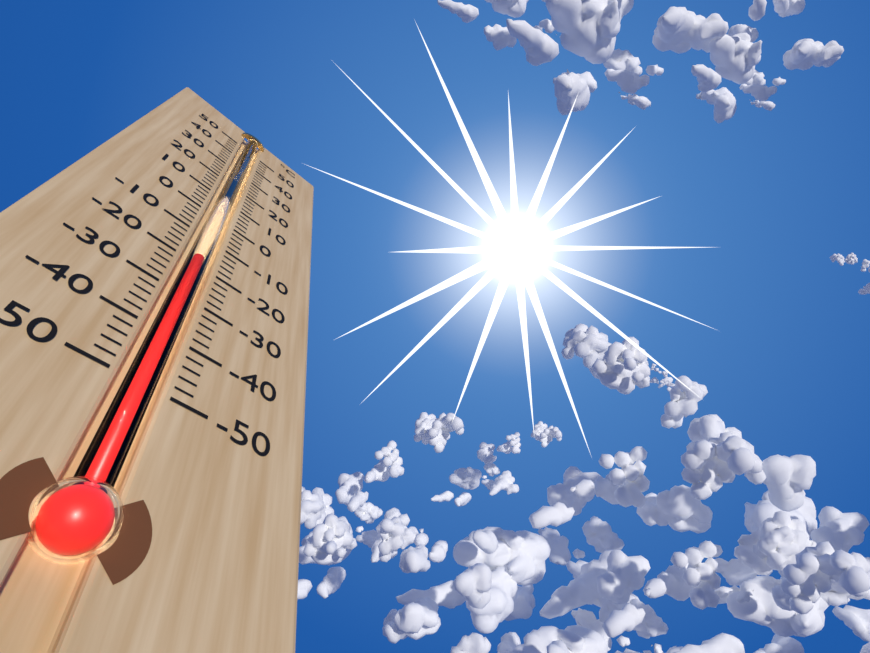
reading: -18 °C
